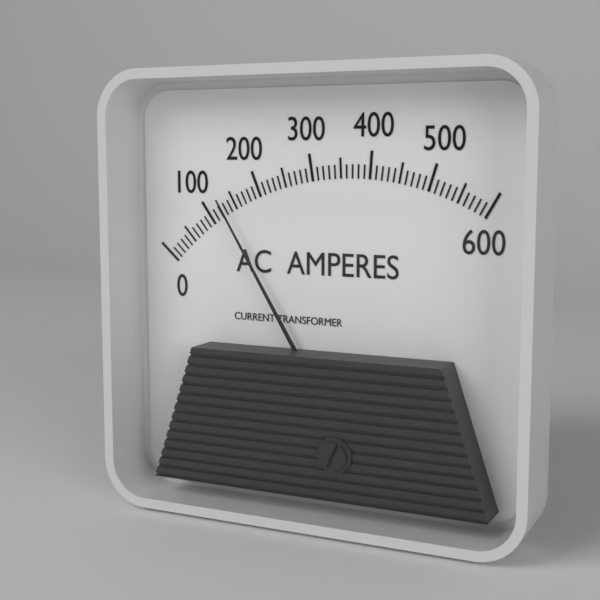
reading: 130 A
